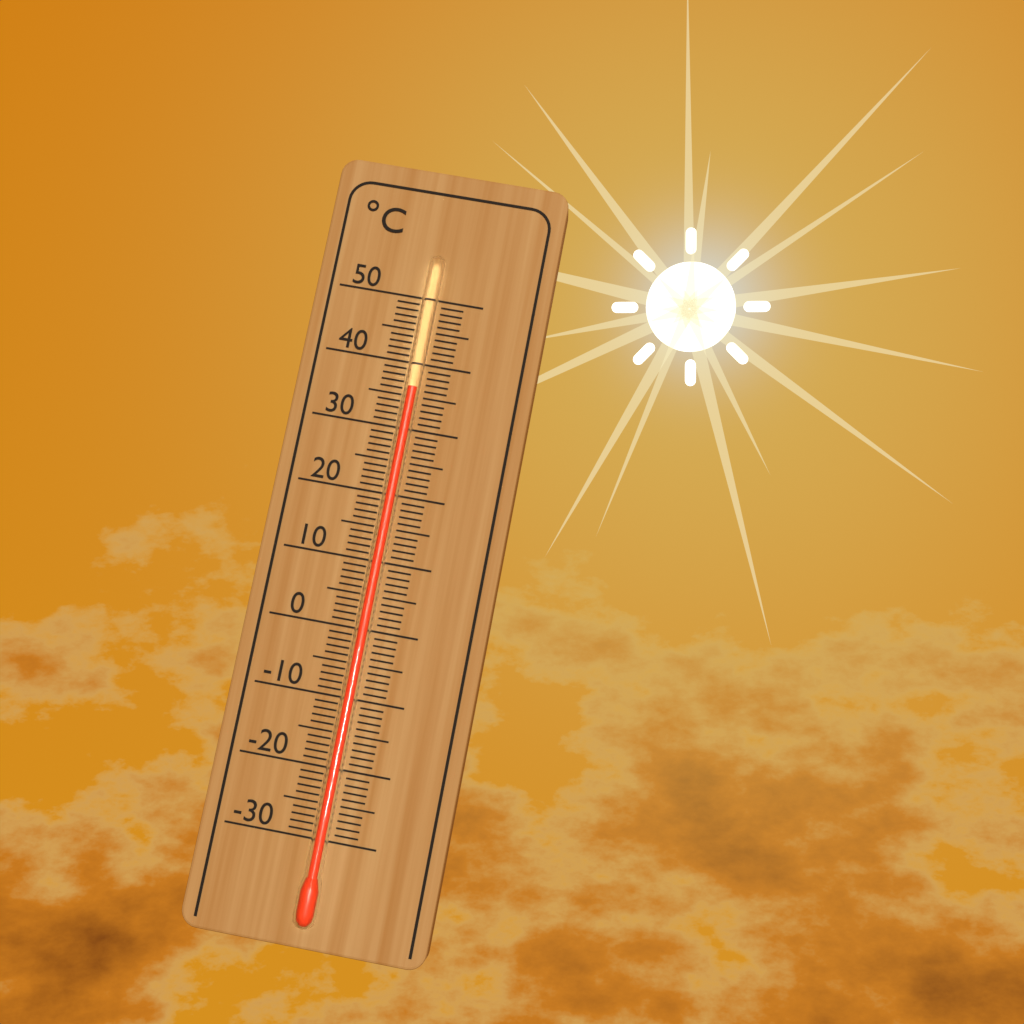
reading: 36 °C
